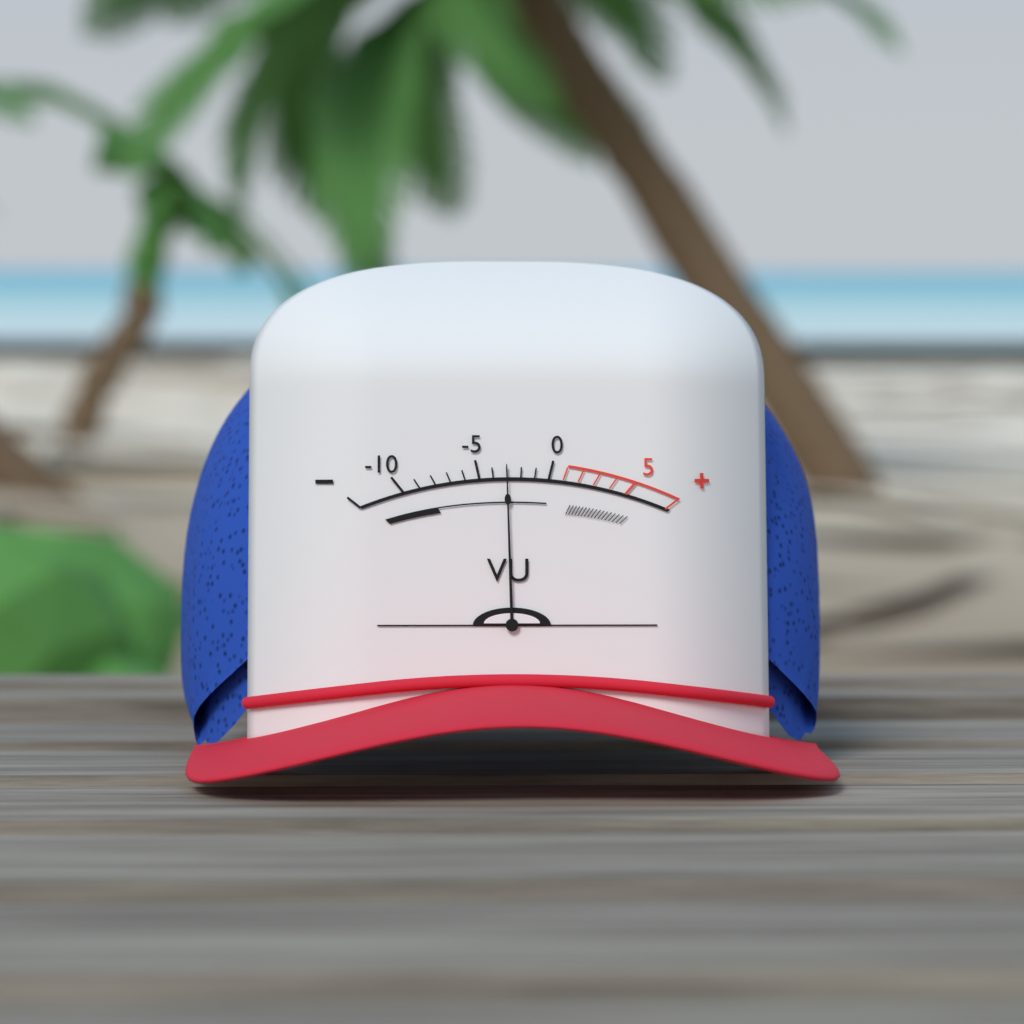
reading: -3 VU
